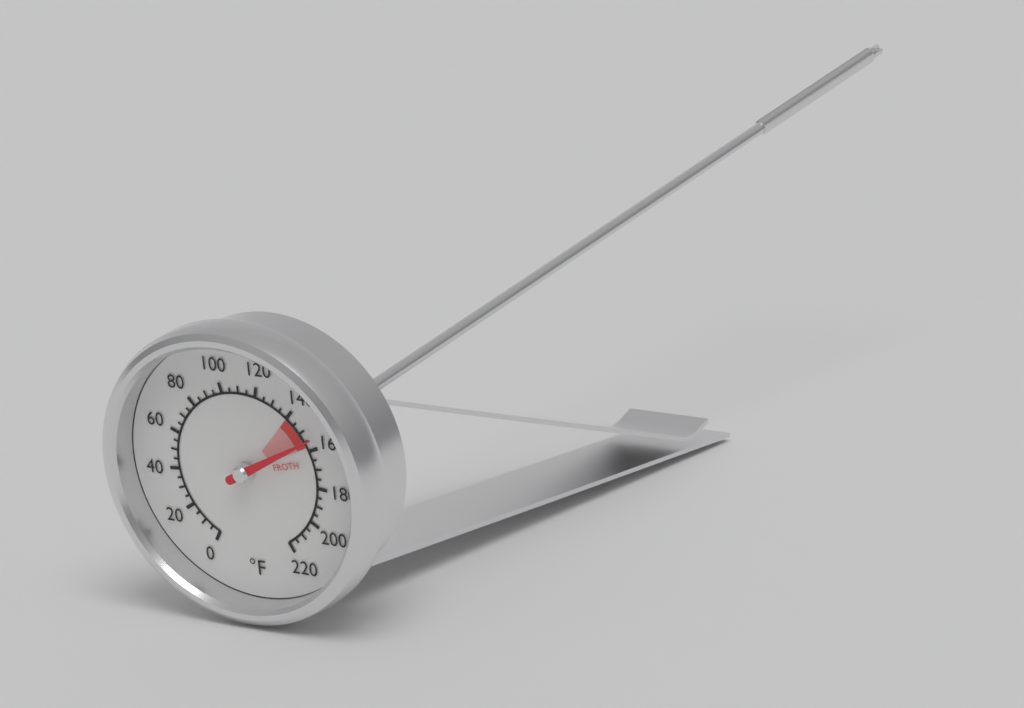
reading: 155 °F
